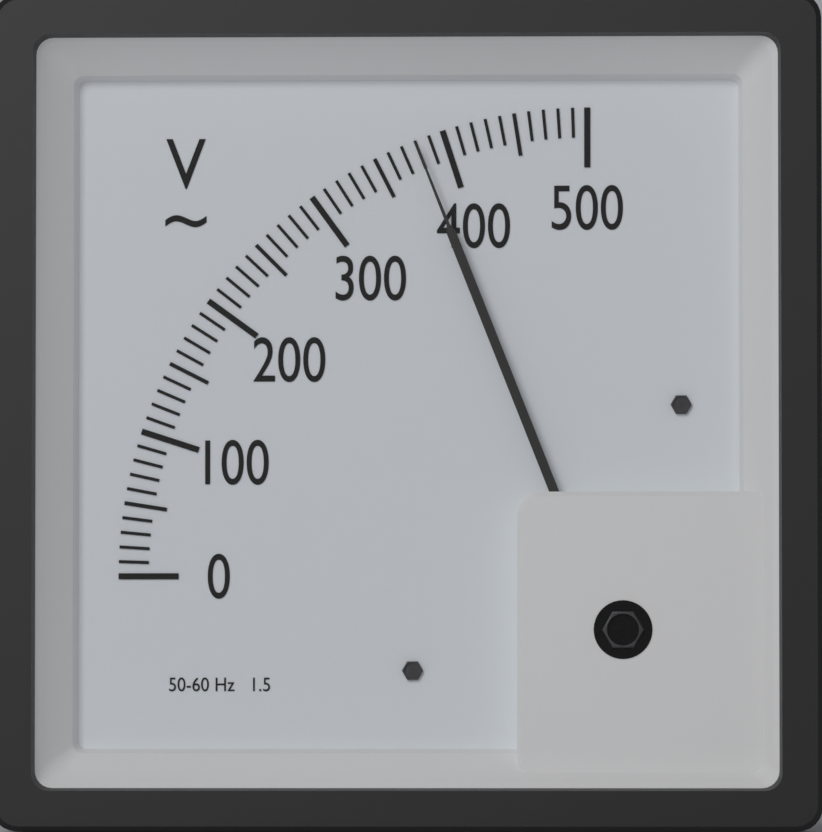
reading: 380 V
